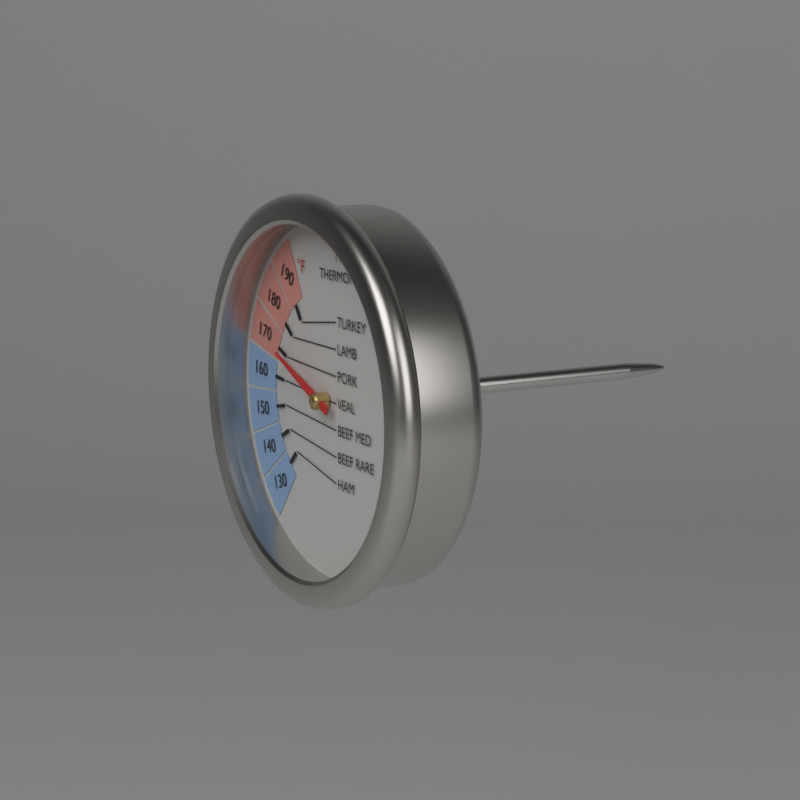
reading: 170 °F
